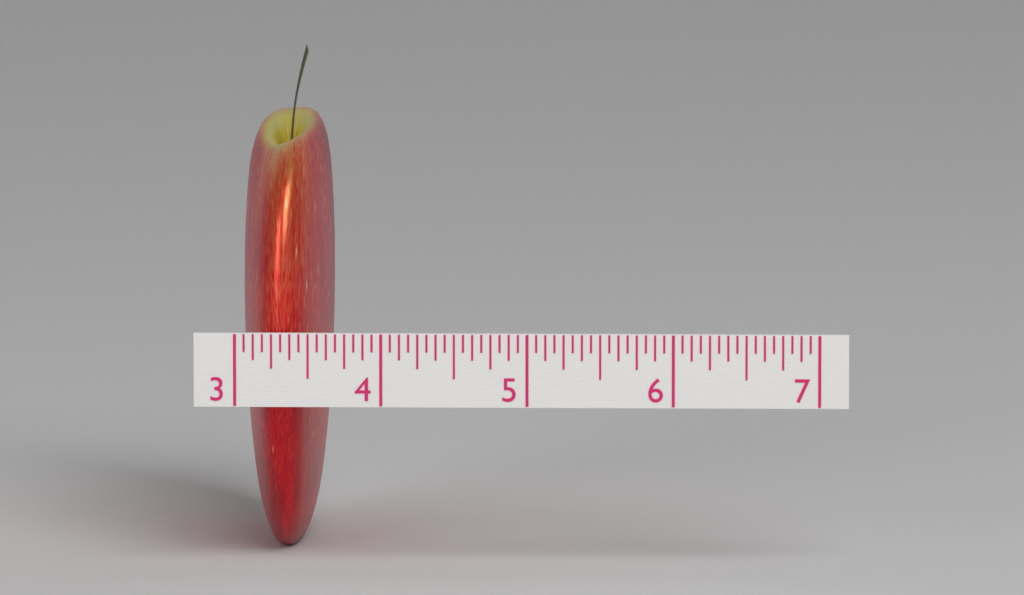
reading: 3.6250 (no unit)
